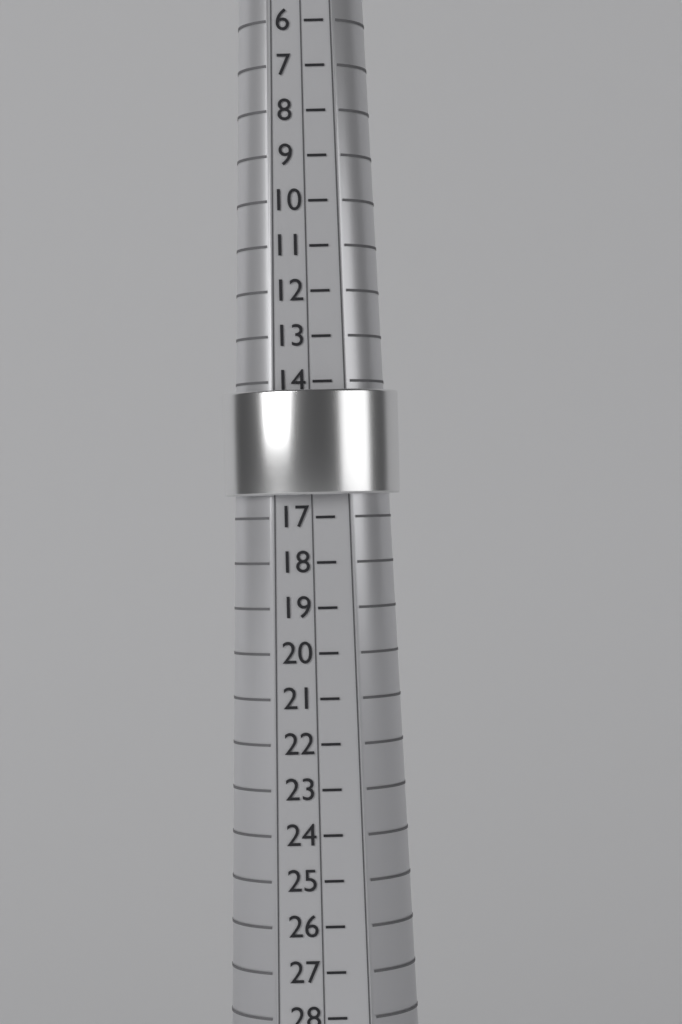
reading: 16.5 (no unit)
